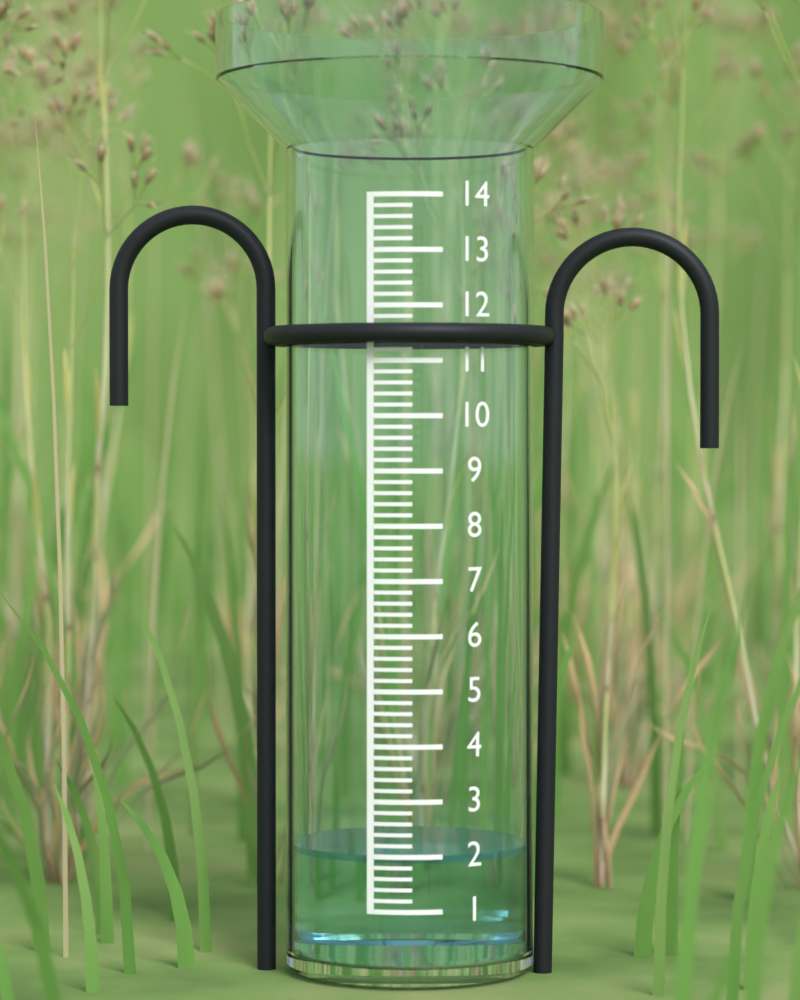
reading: 2.0 (no unit)
